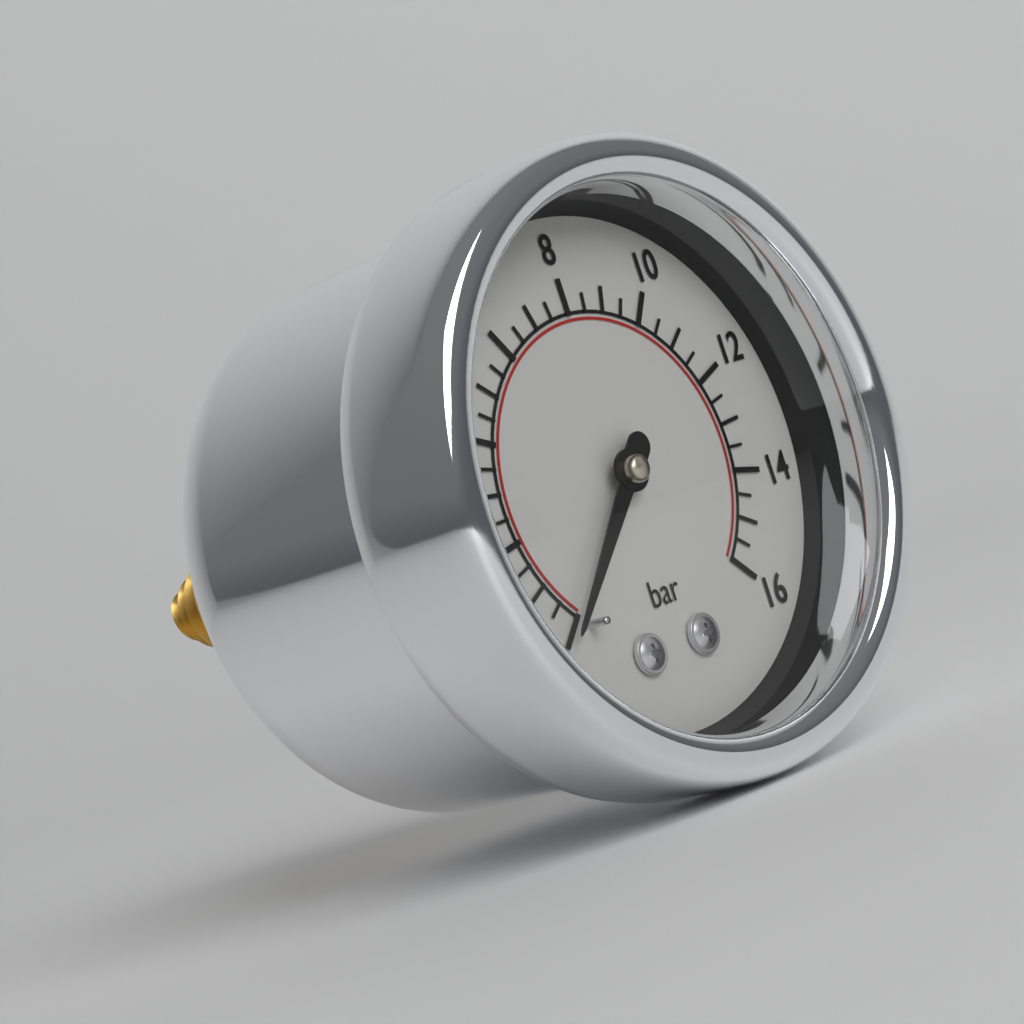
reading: 0.0 bar
